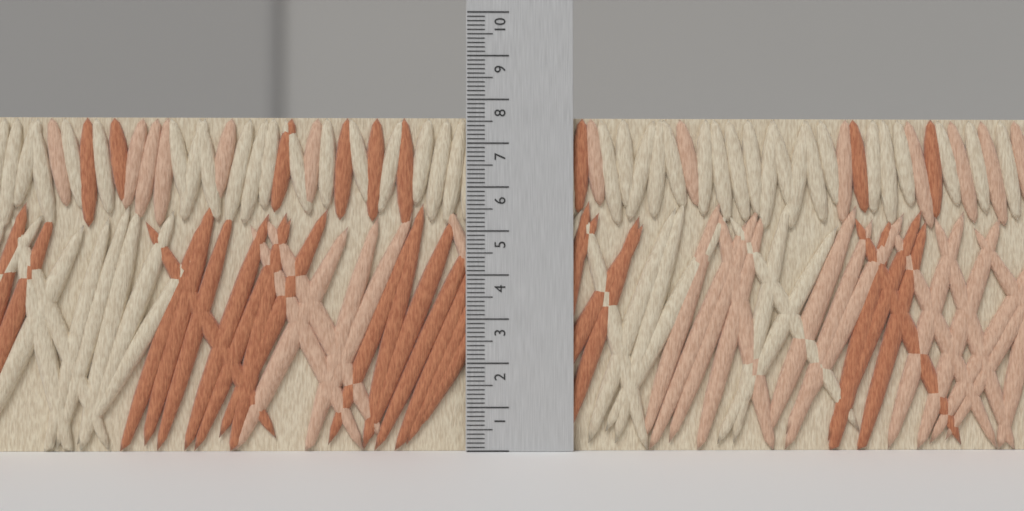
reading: 7.6 (no unit)
